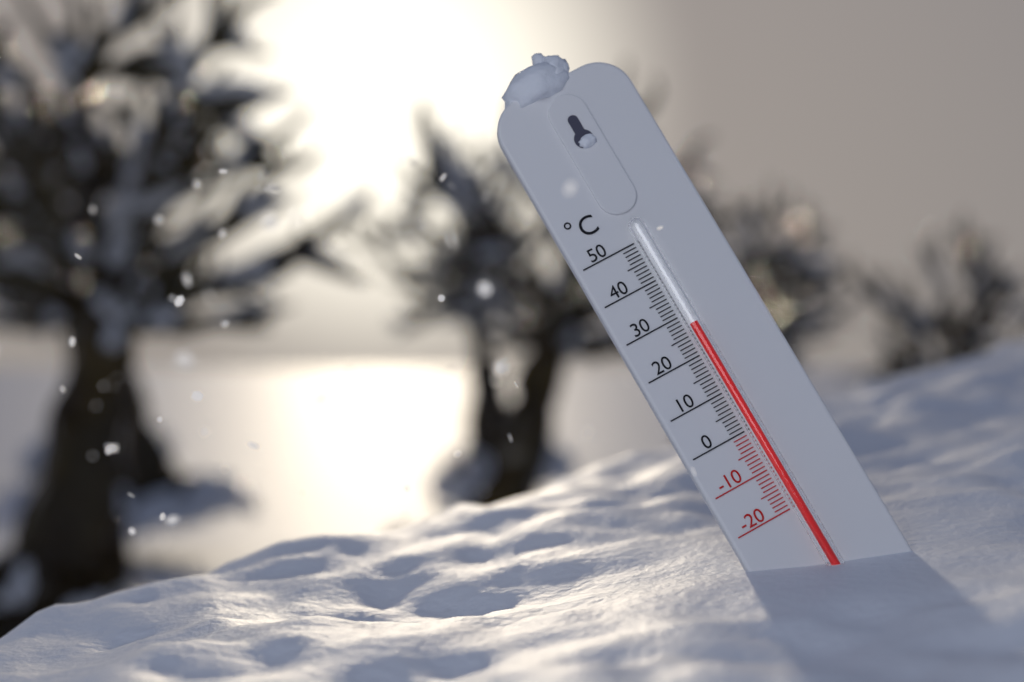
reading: 27 °C
